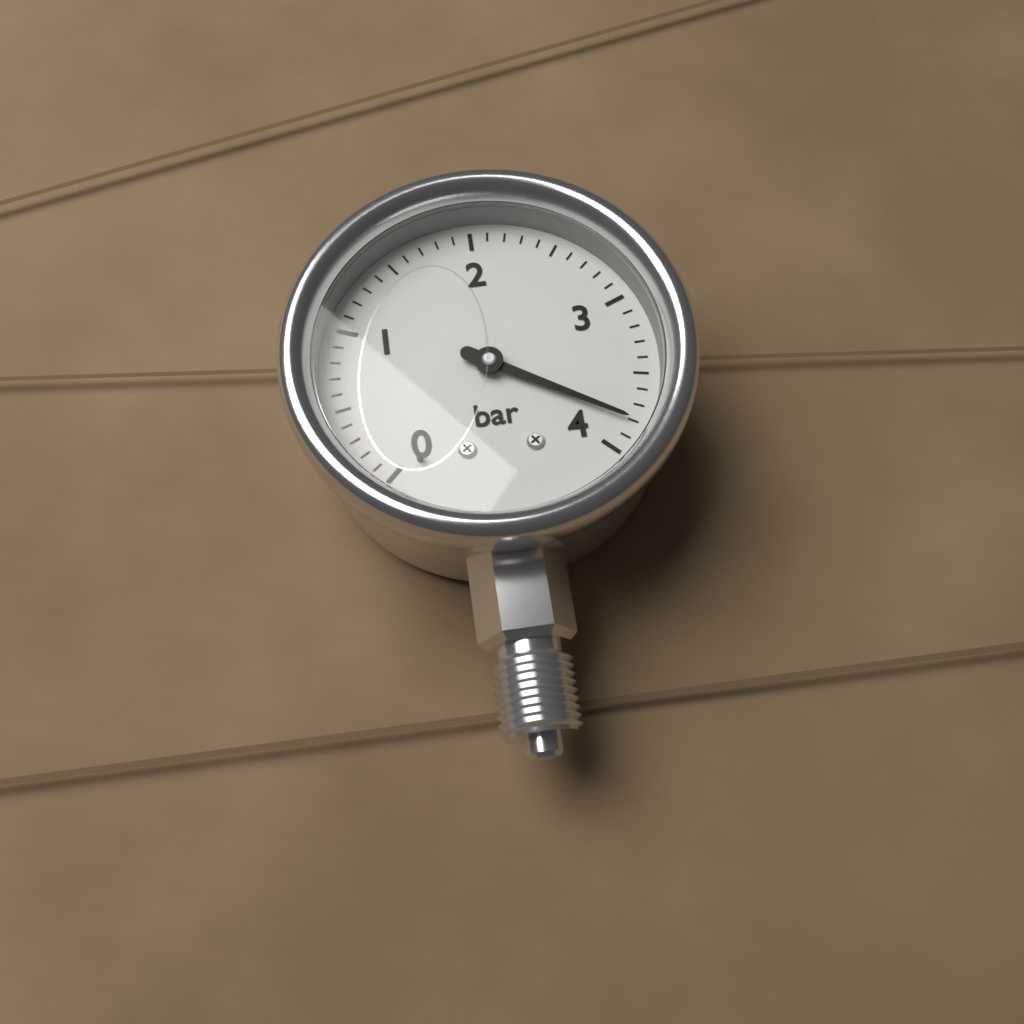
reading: 3.8 bar
